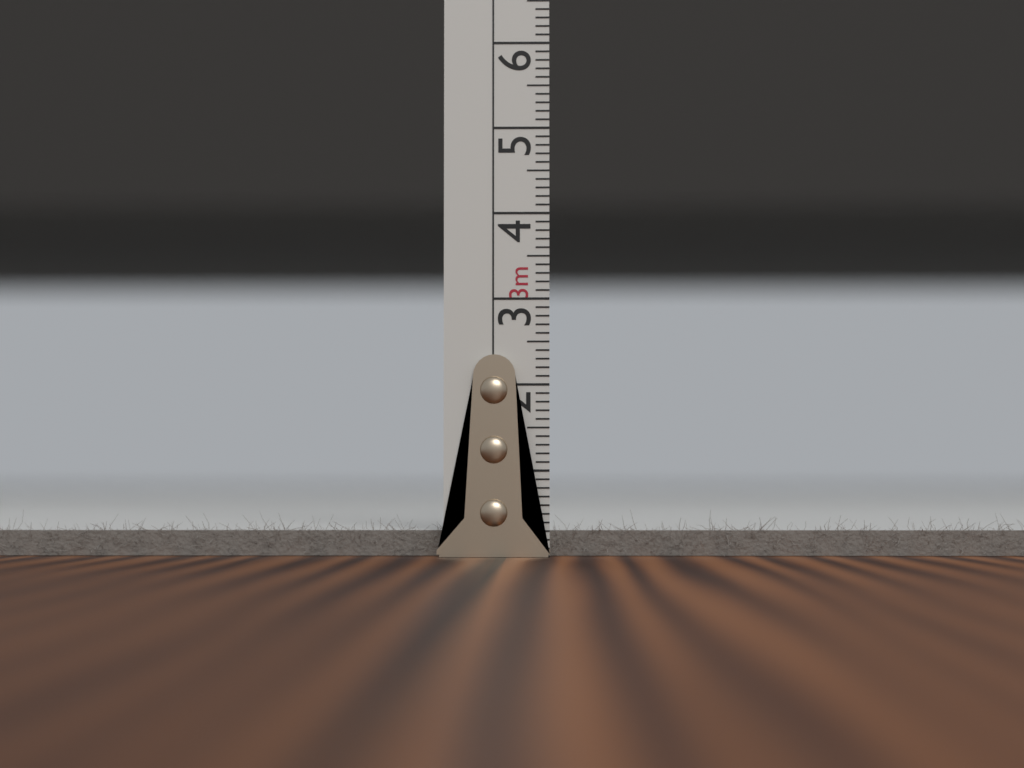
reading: 0.3 cm
